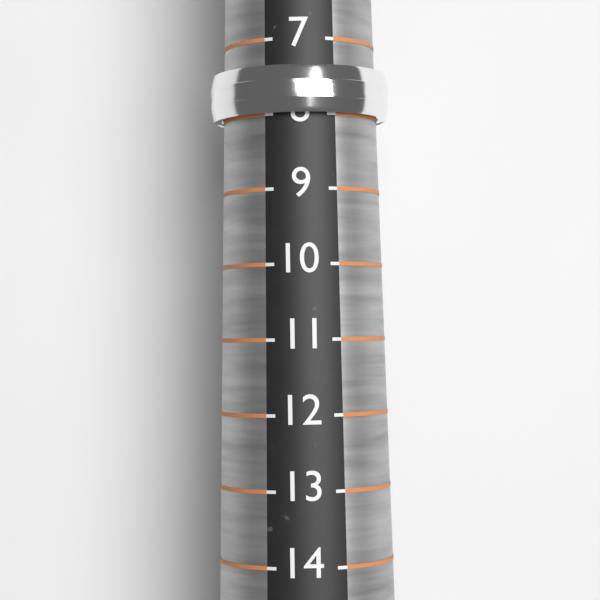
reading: 8 (no unit)
